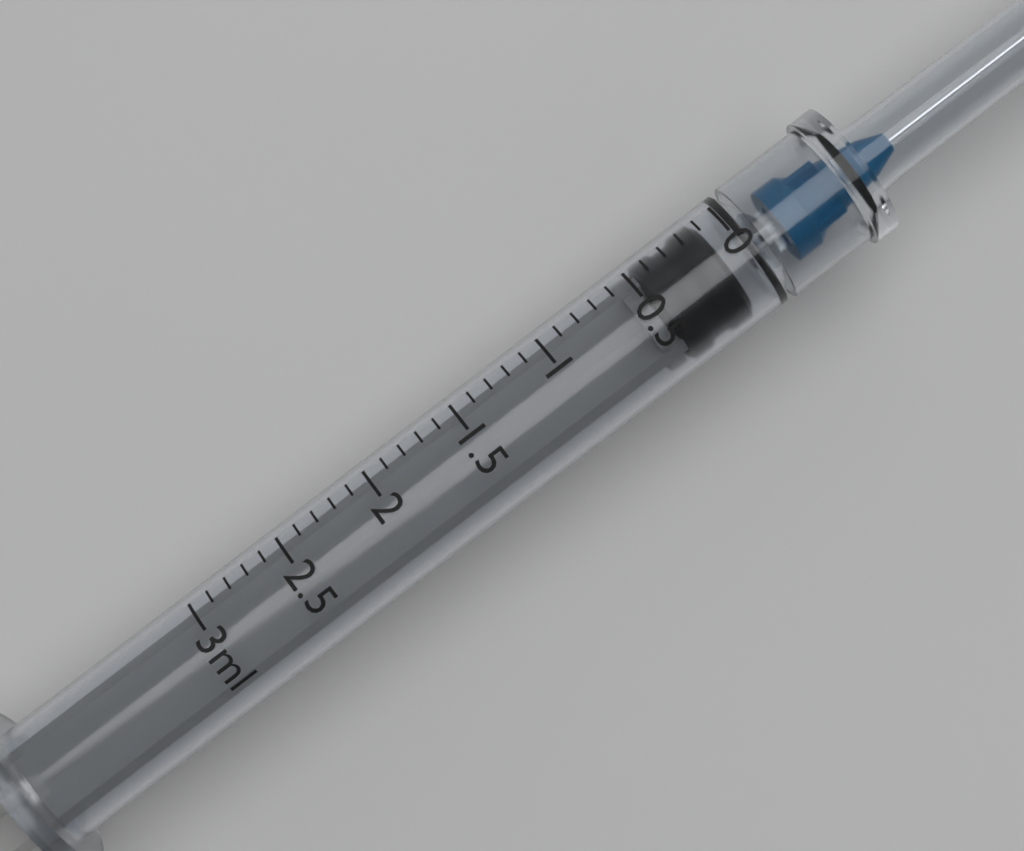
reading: 0.1 ml
